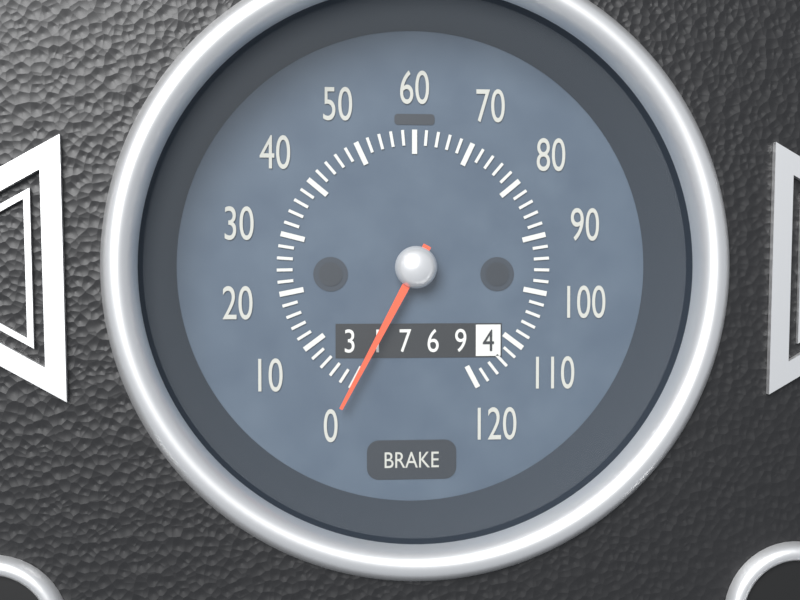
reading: 0 (no unit)
